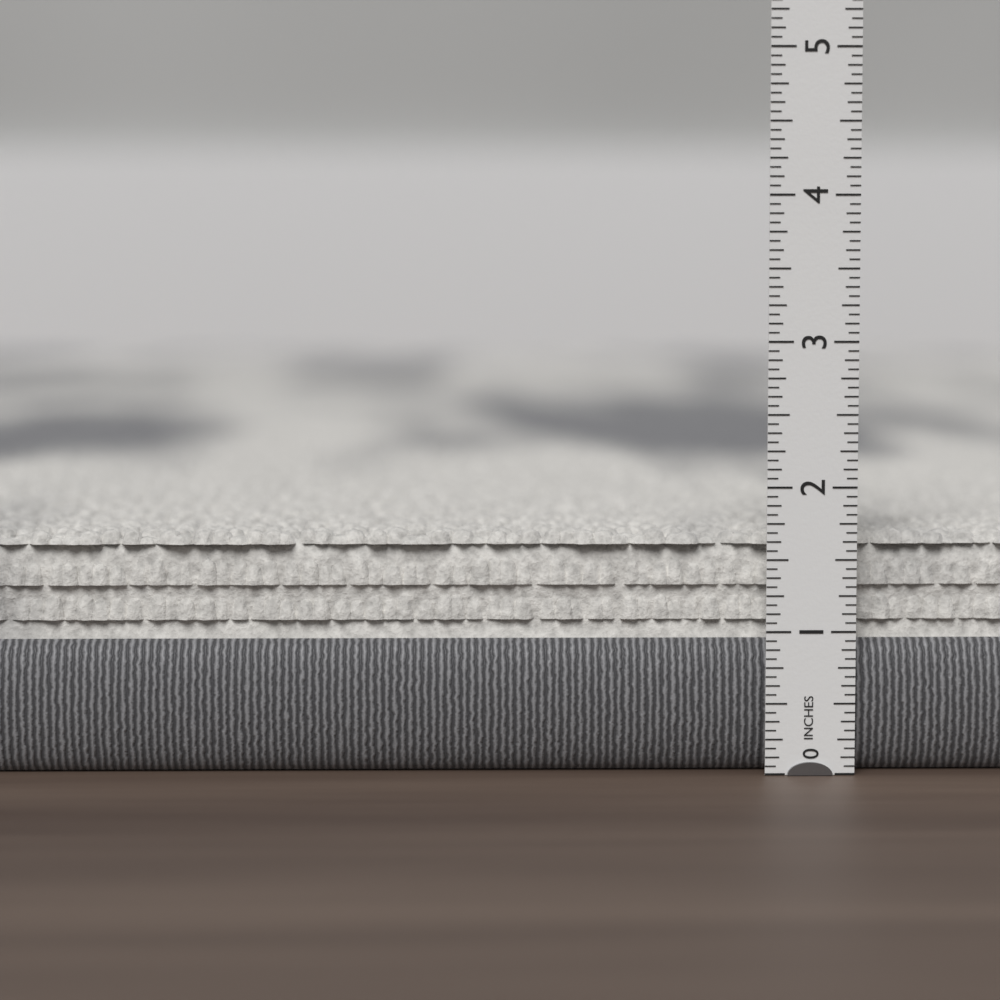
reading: 1.6875 in
